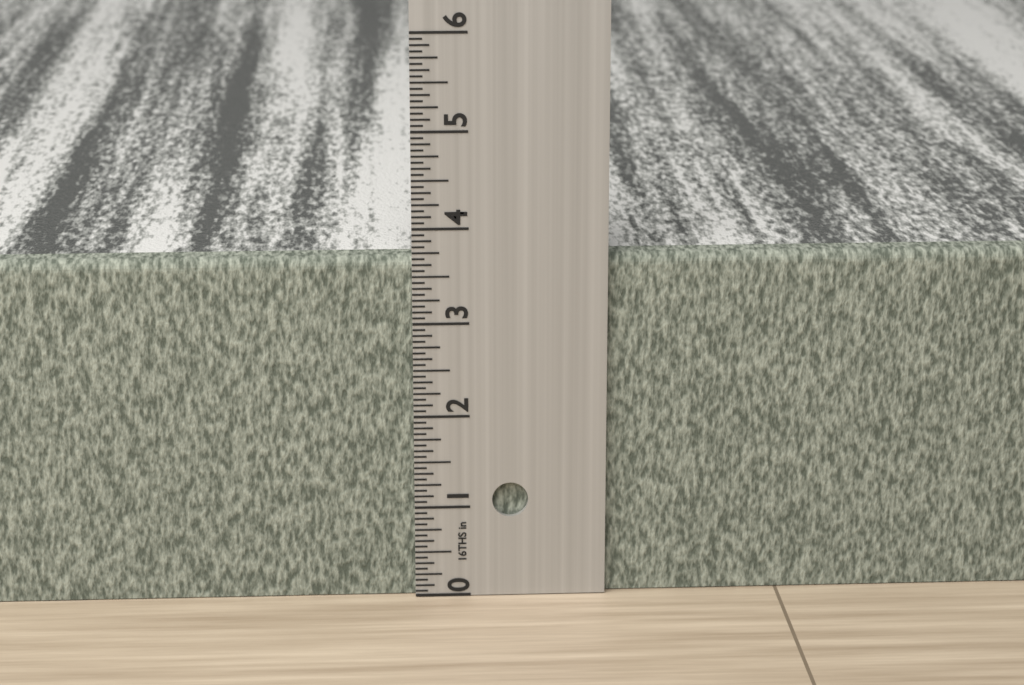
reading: 3.6875 in
